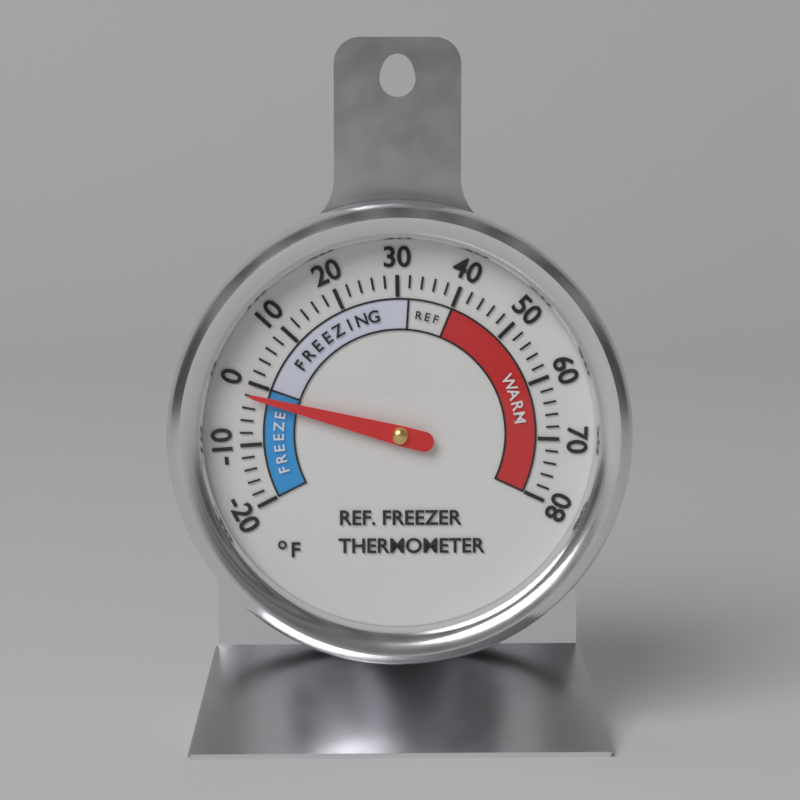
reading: -2 °F
